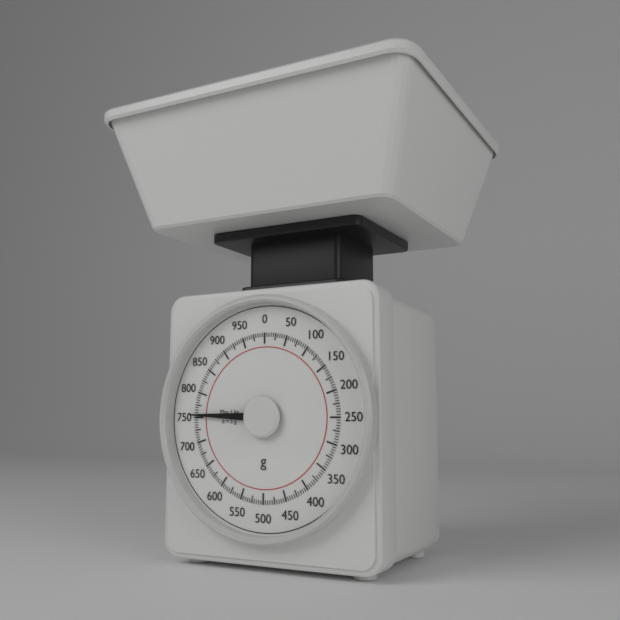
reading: 755 g
